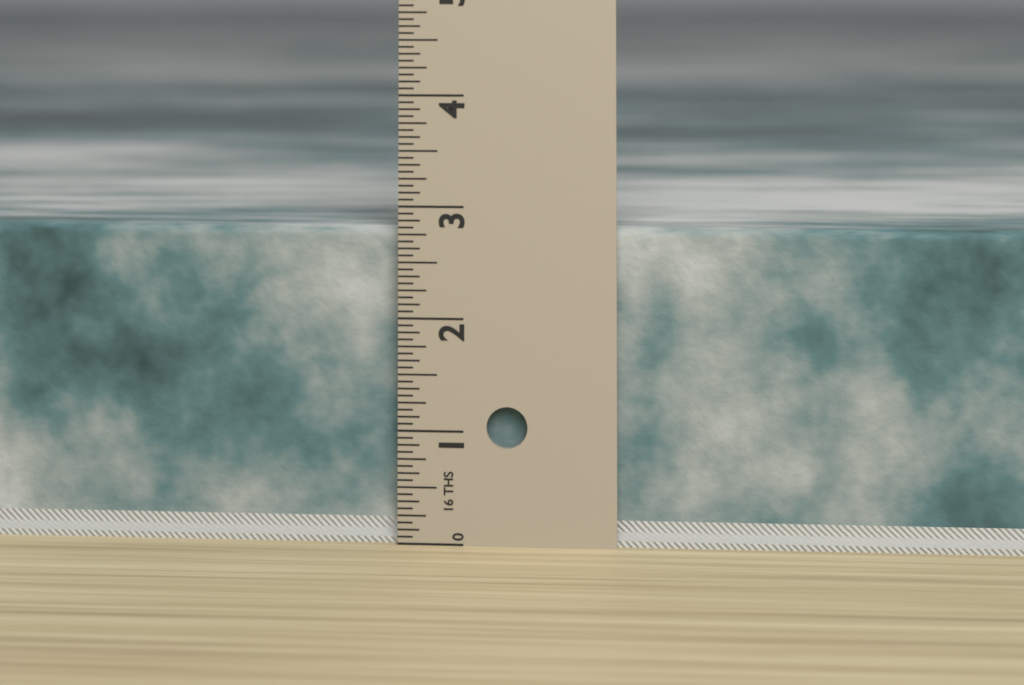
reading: 2.8125 in
